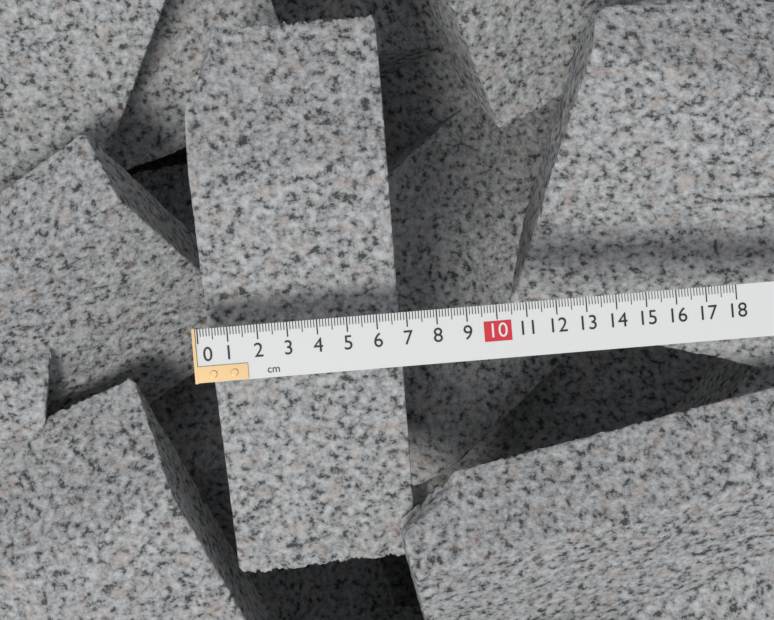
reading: 6.8 cm
